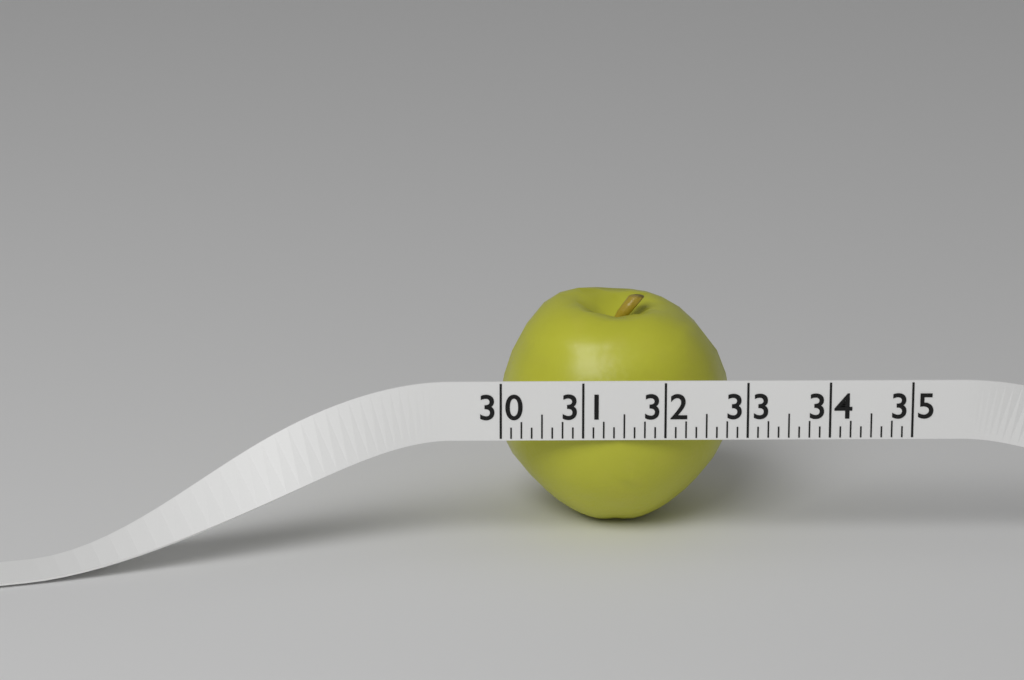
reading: 32.875 (no unit)
